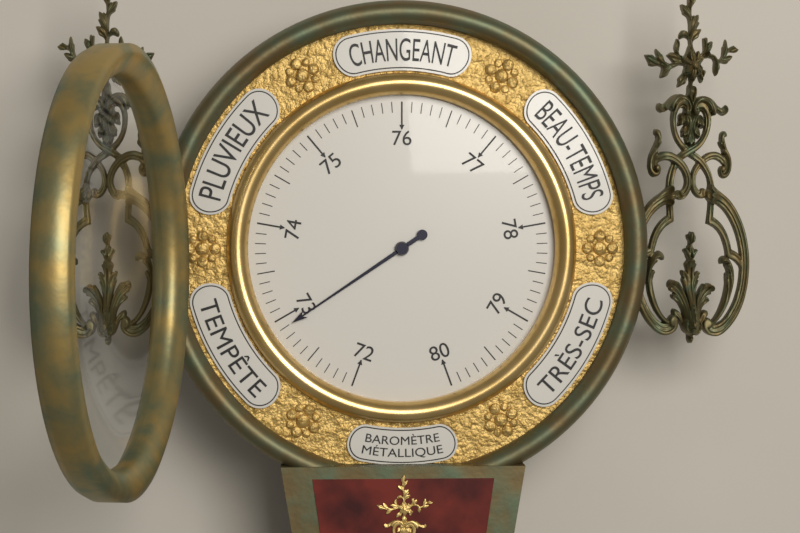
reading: 72.9 (no unit)
